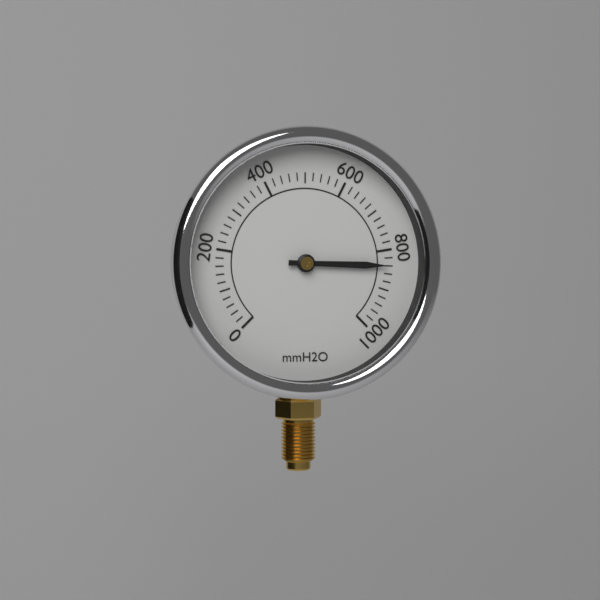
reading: 840 mmH2O
